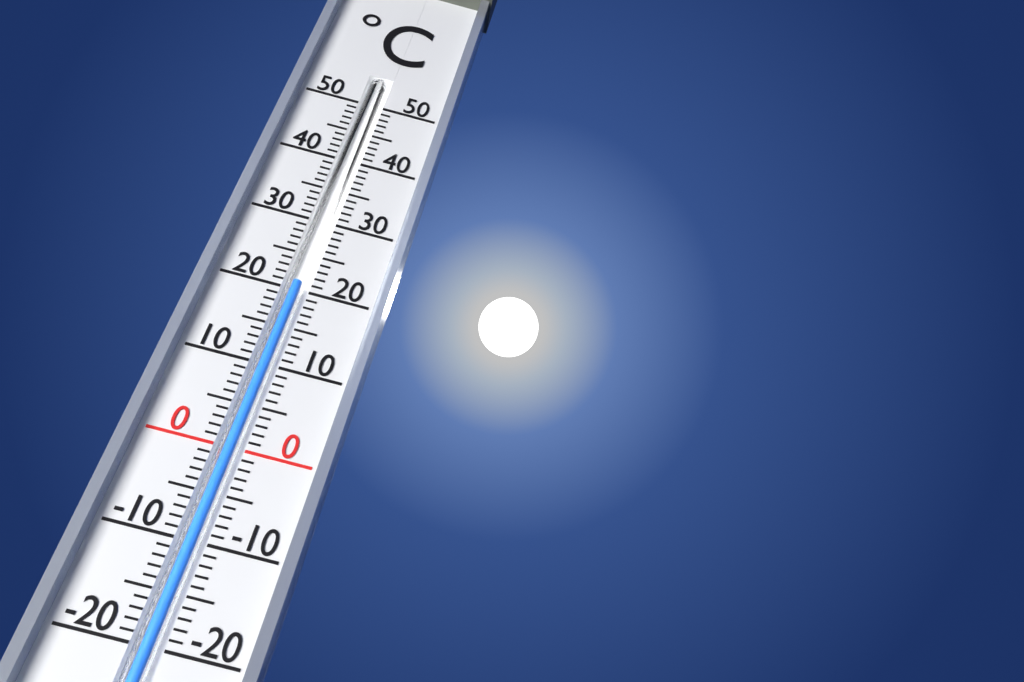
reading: 21 °C
